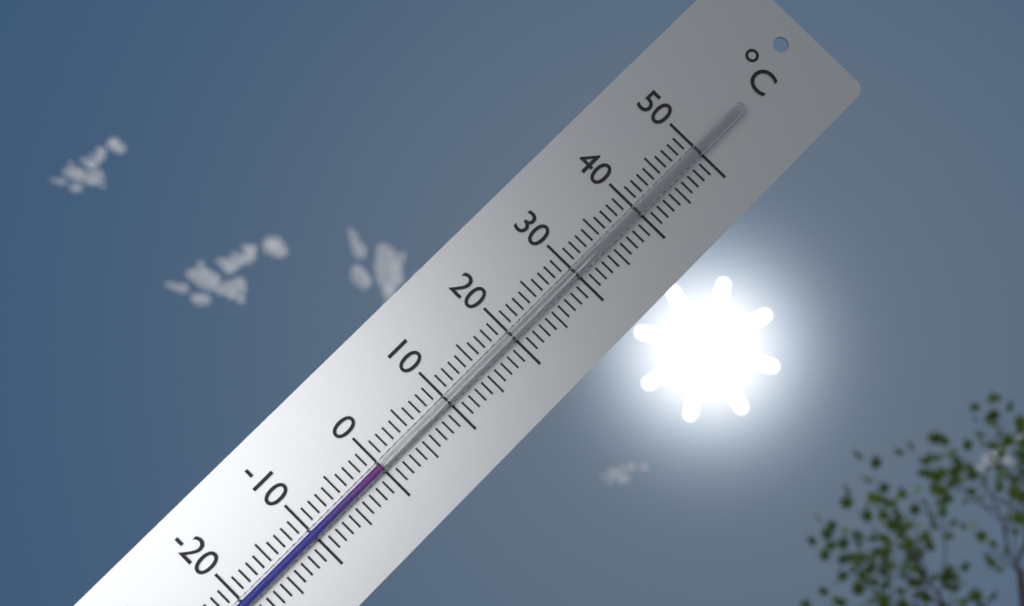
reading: 0 °C
